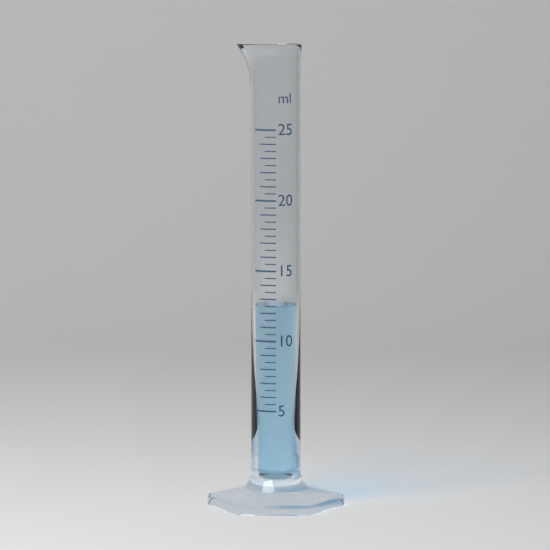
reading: 12.5 ml
